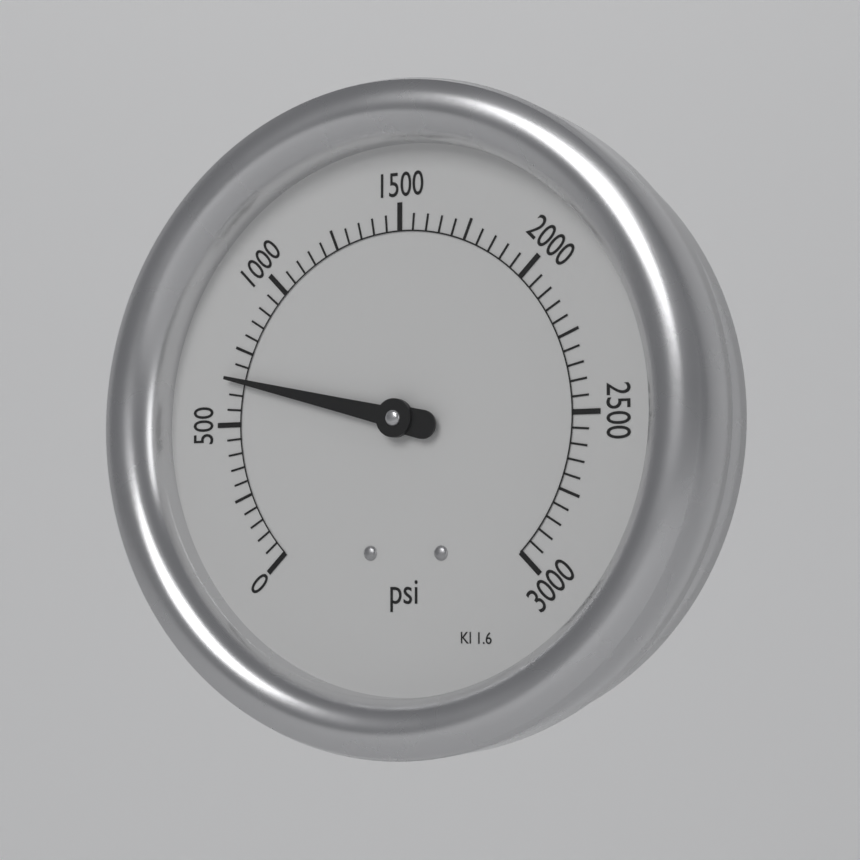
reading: 650 psi
